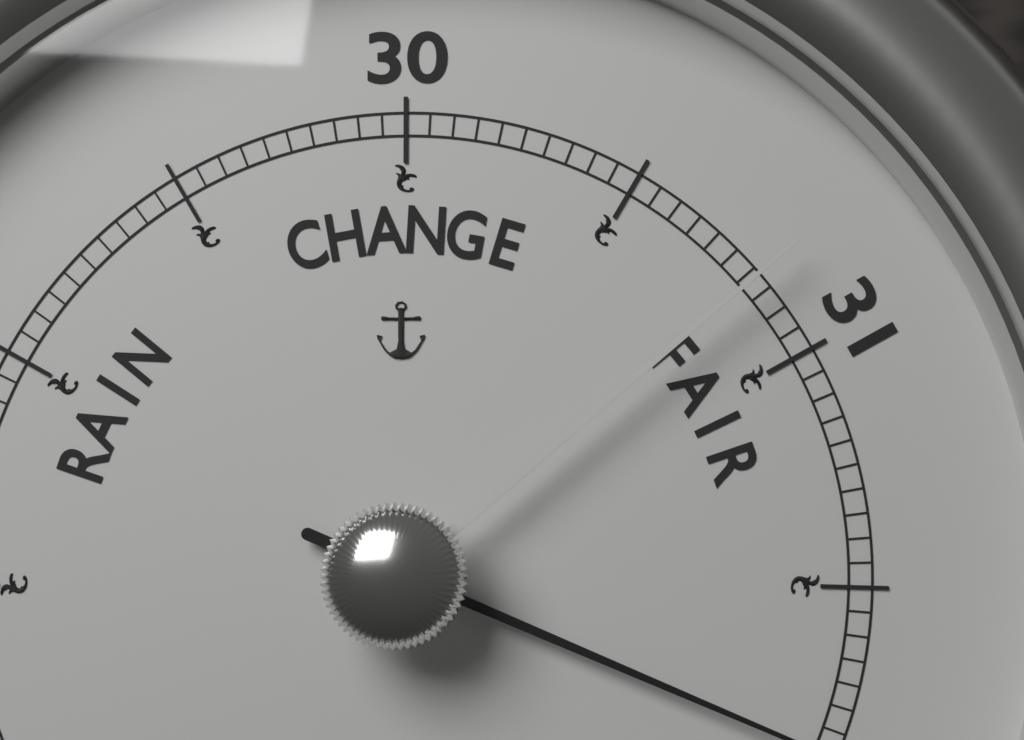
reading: 31.85 (no unit)
